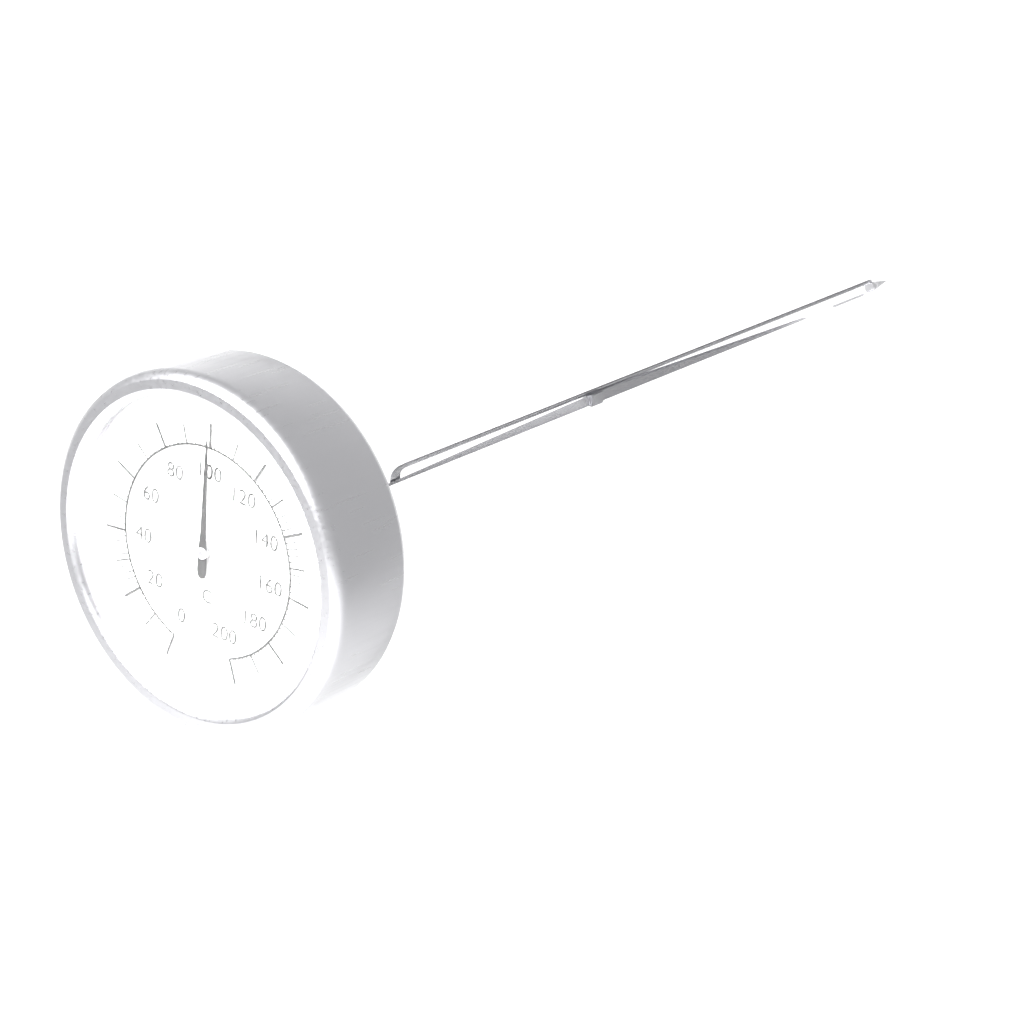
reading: 100 °C
